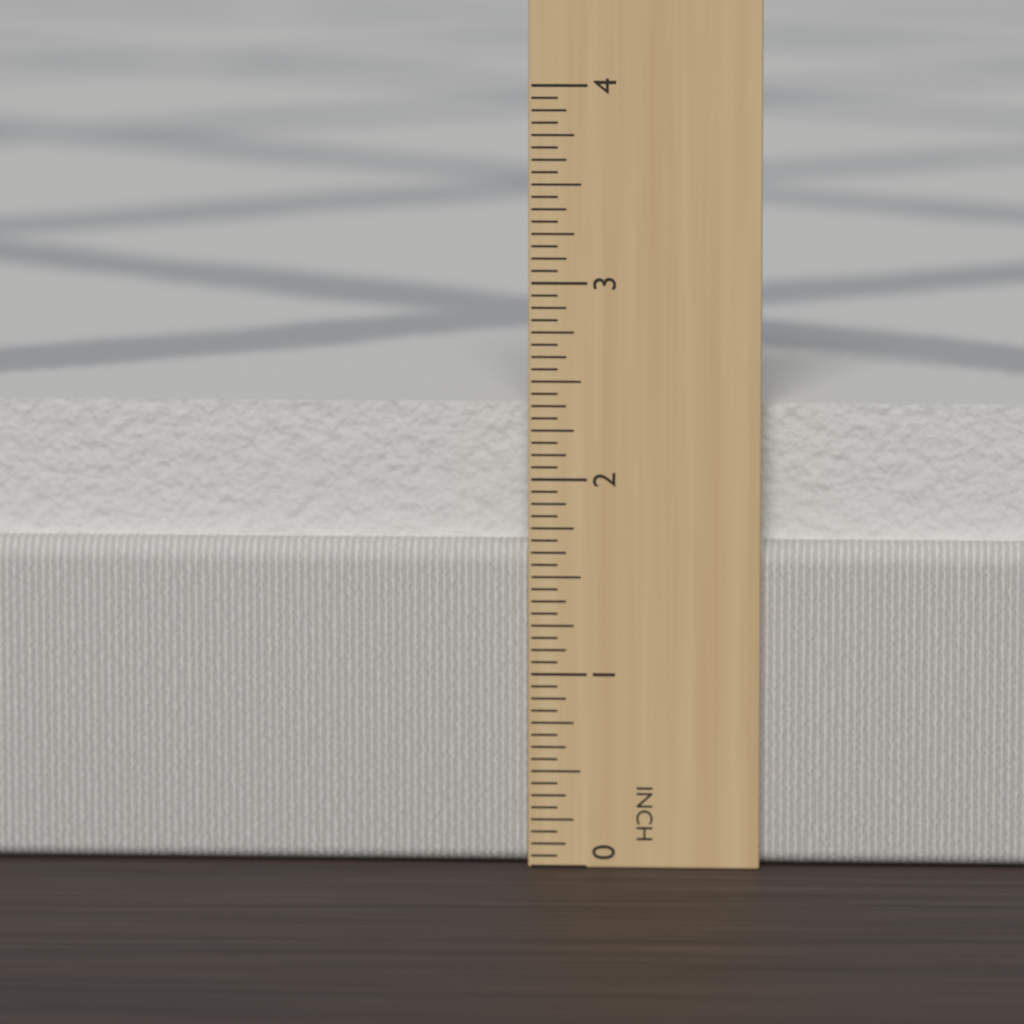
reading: 2.3750 in
